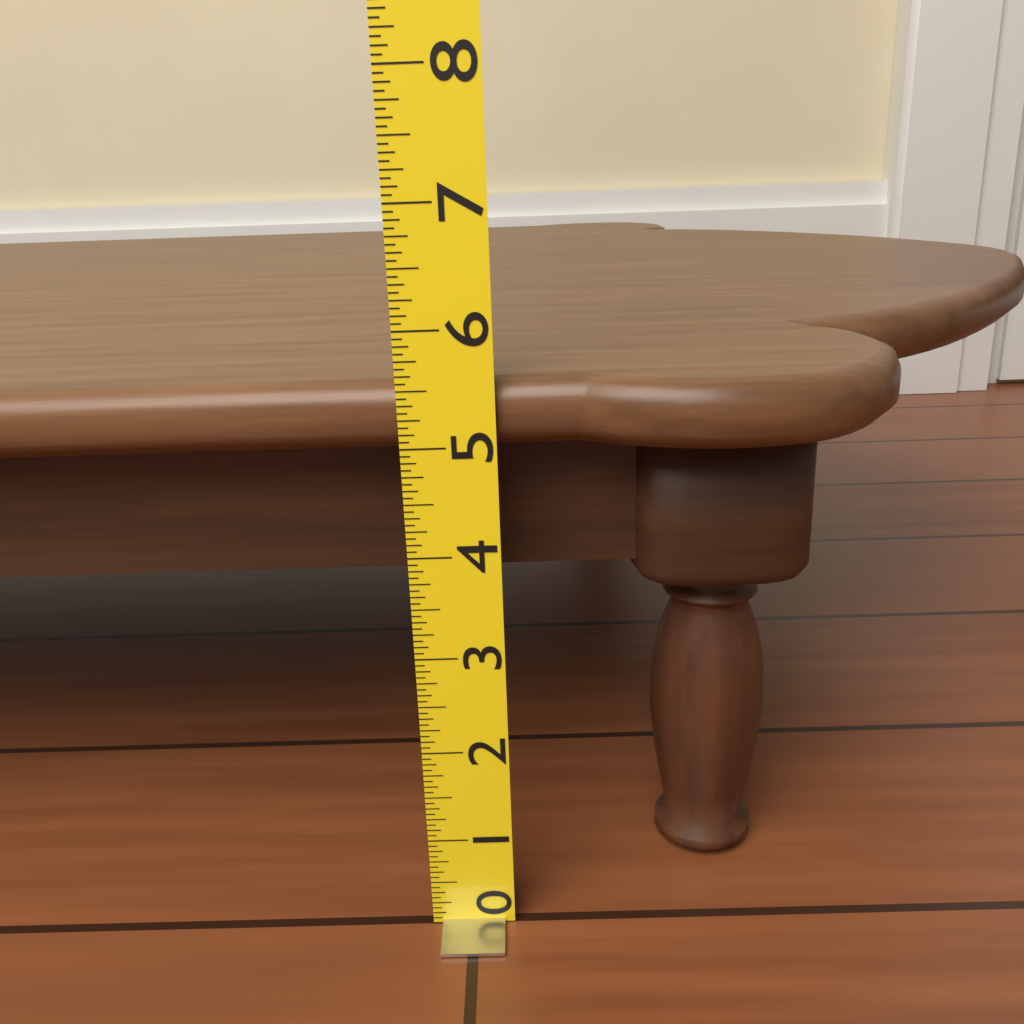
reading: 5.5625 (no unit)
